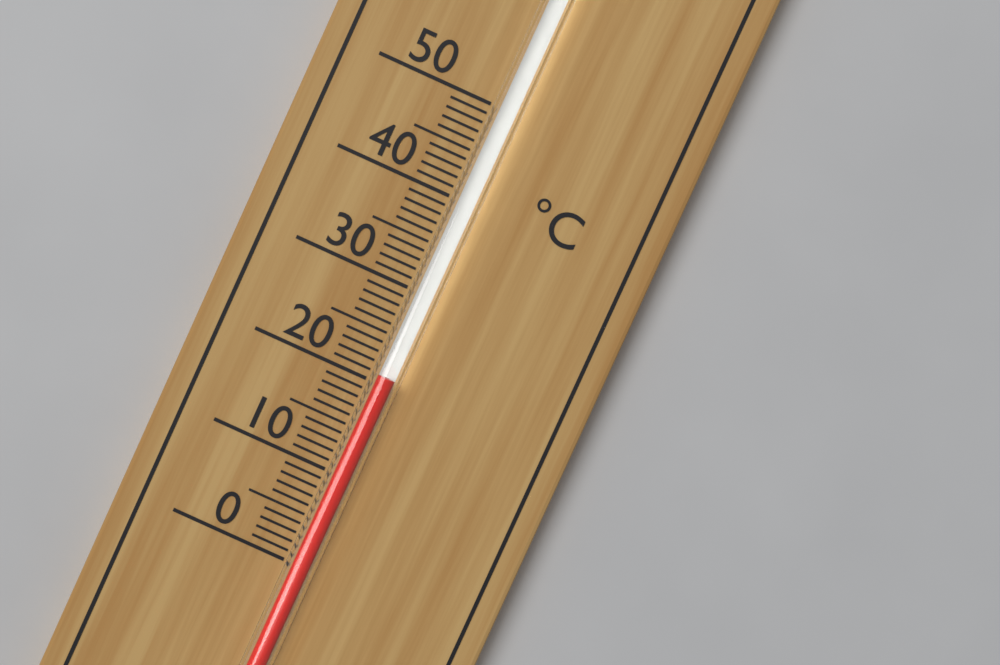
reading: 21 °C
